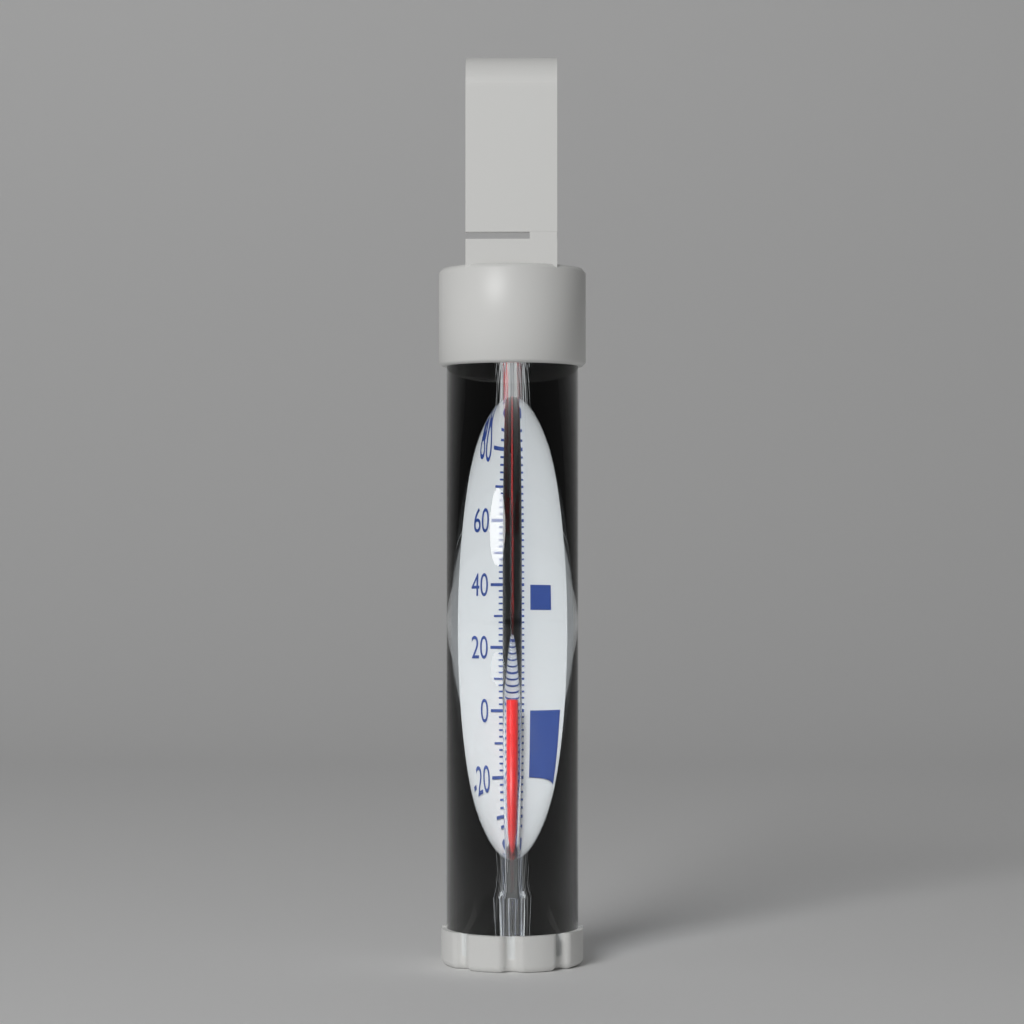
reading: 2 °F
